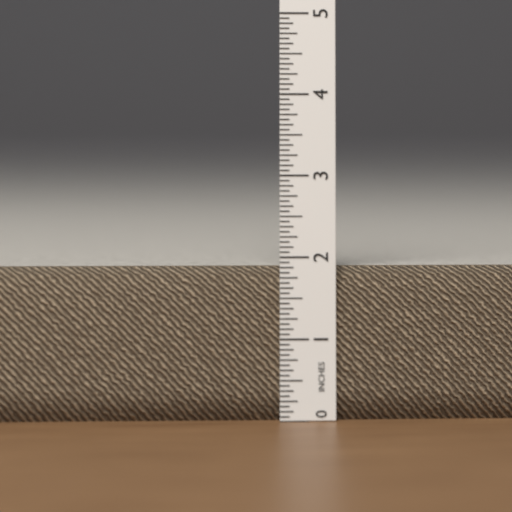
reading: 1.8750 in
